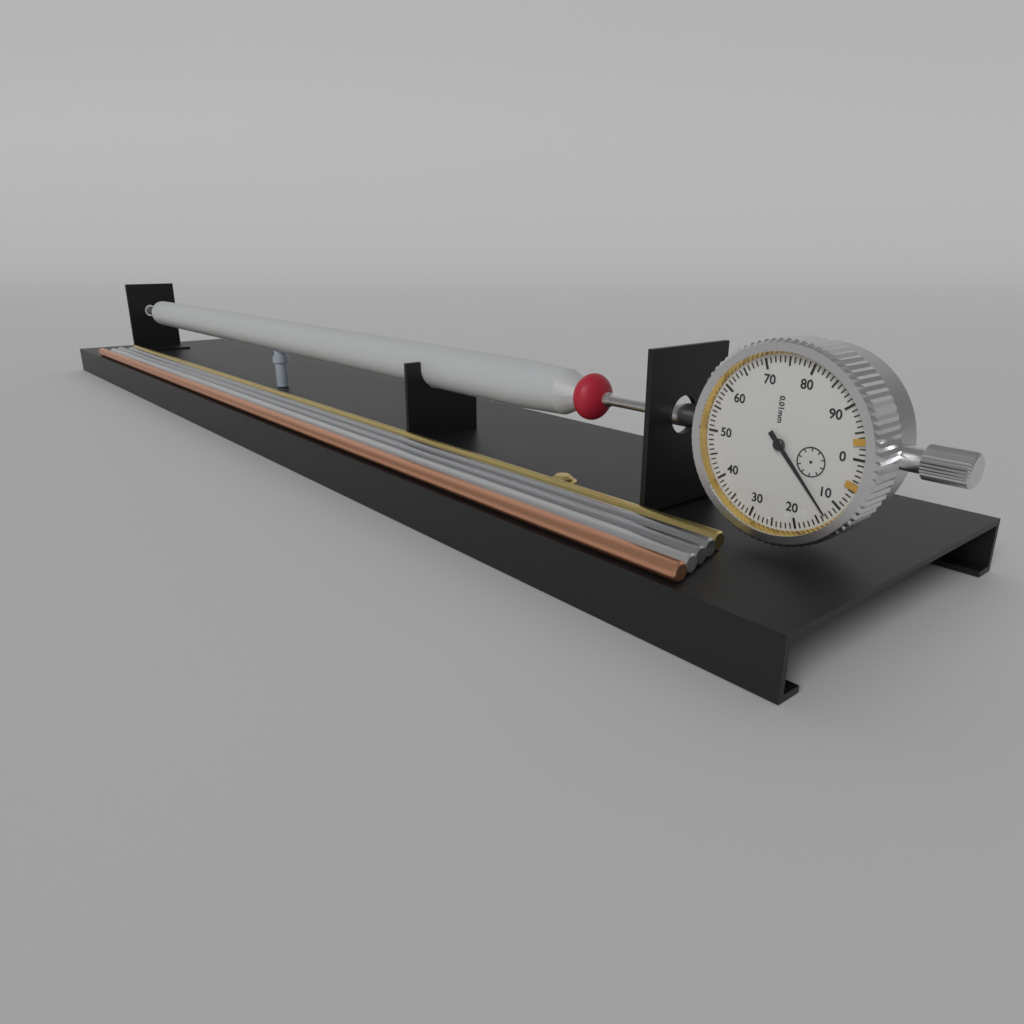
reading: 0.13 mm
